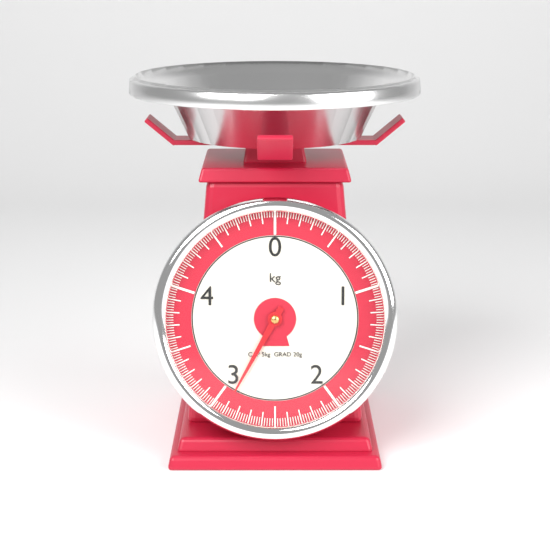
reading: 2.90 kg
